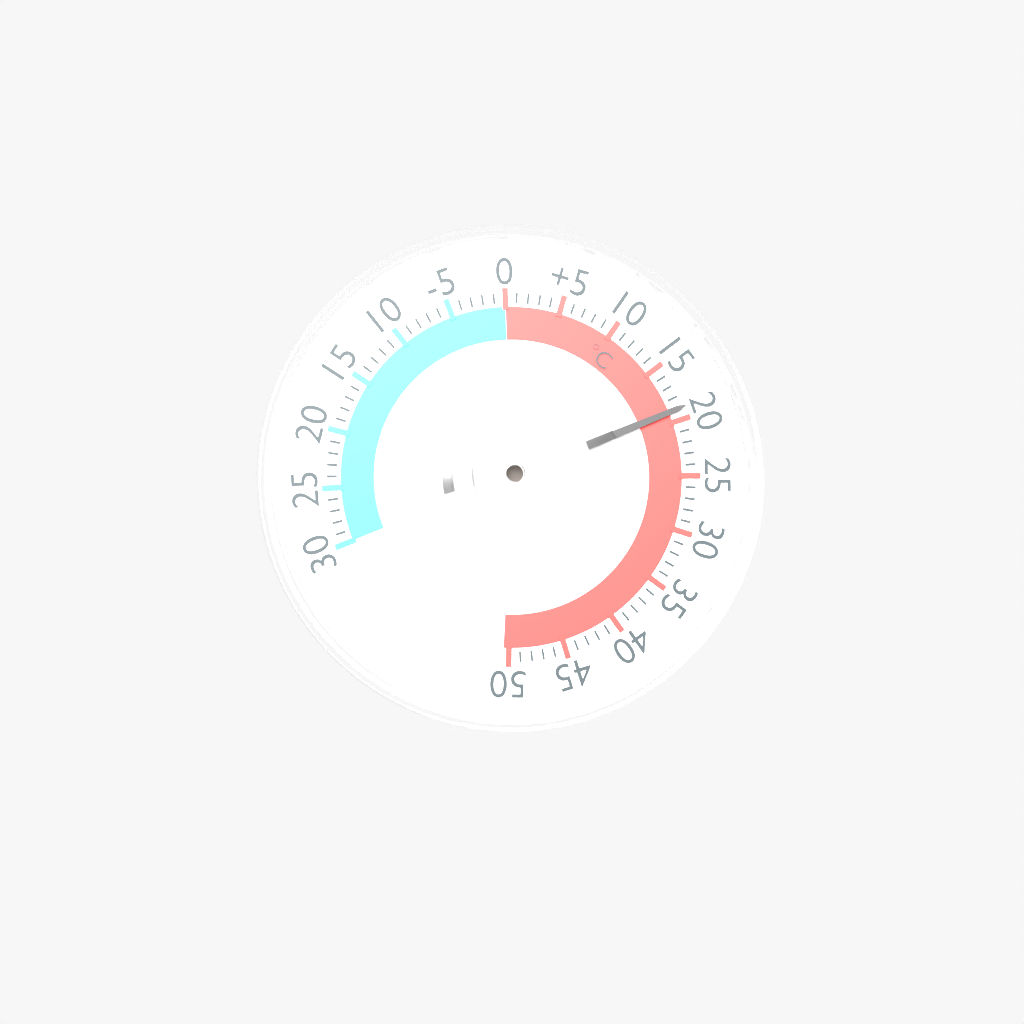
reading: 19 °C
